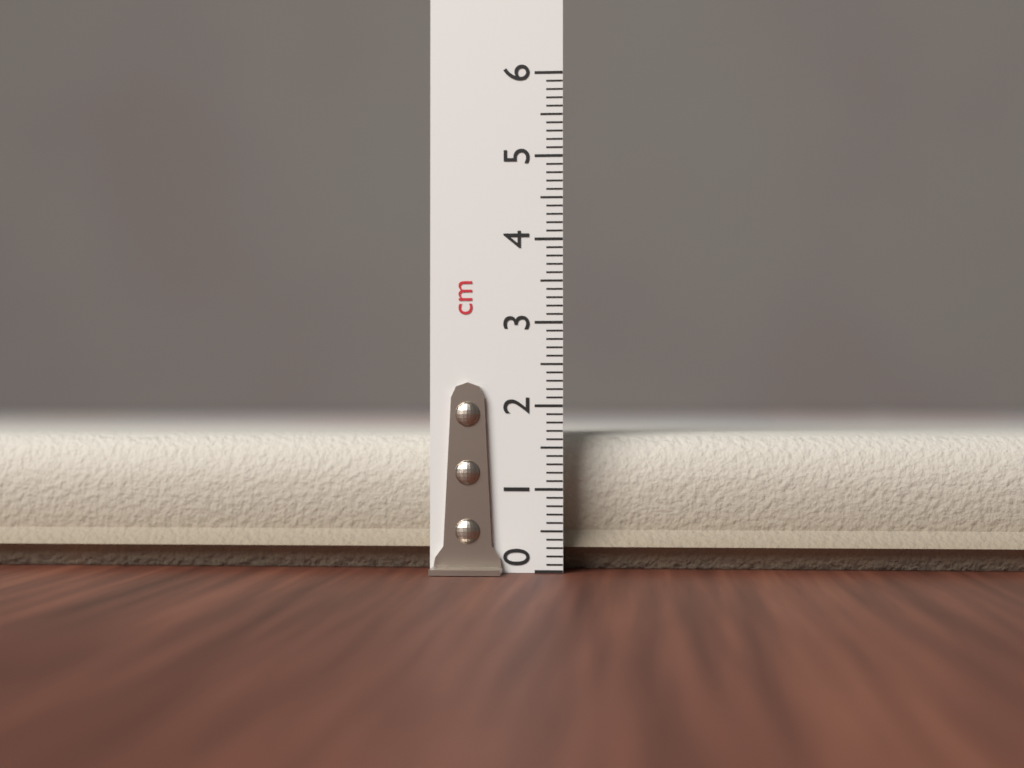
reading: 1.8 cm
